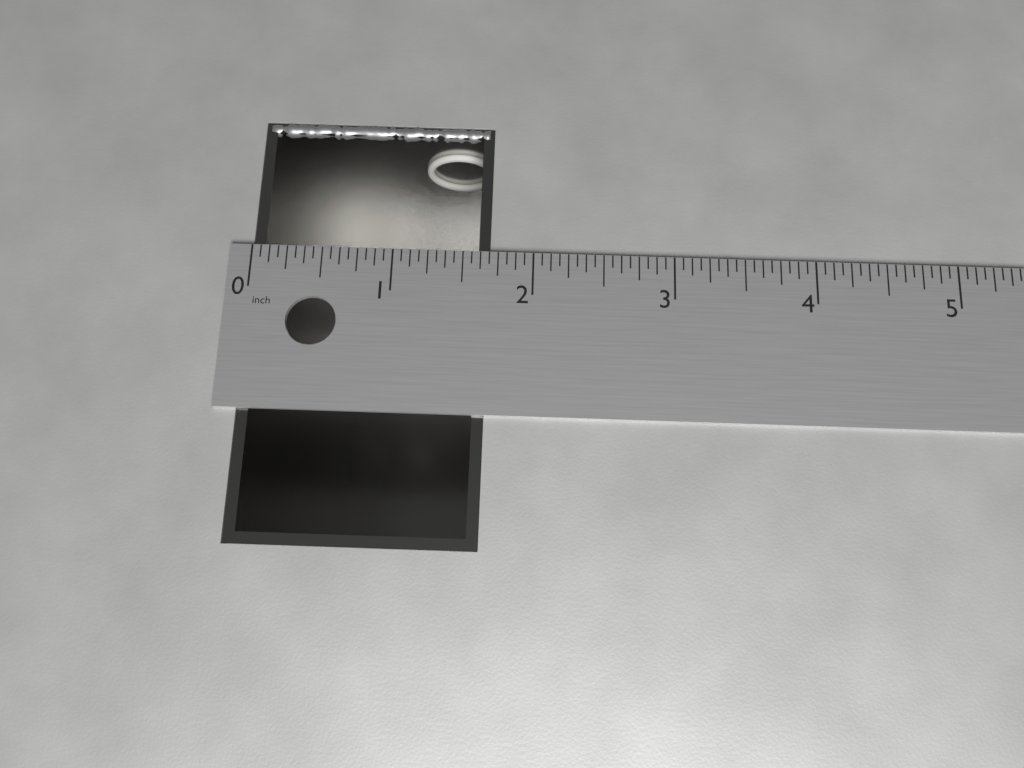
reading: 1.6875 in
